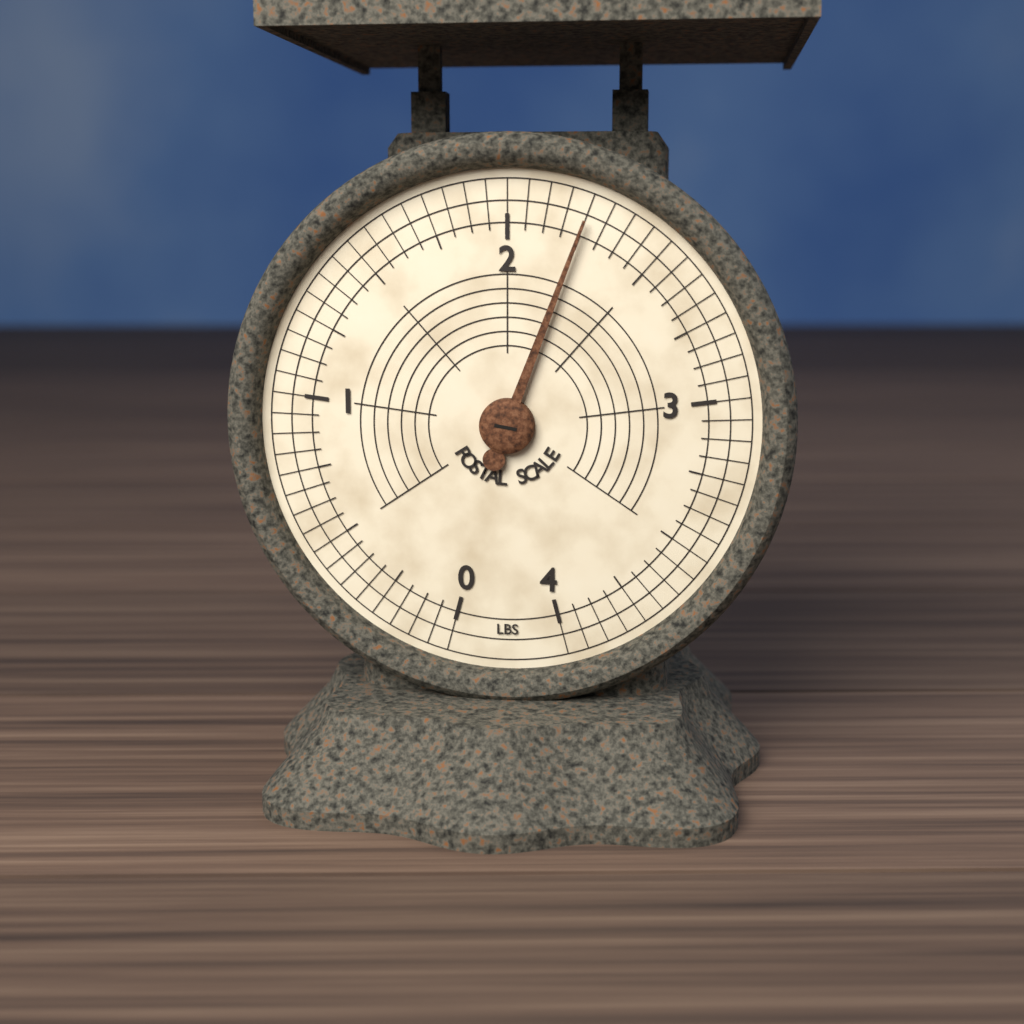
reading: 2.2500 lbs
